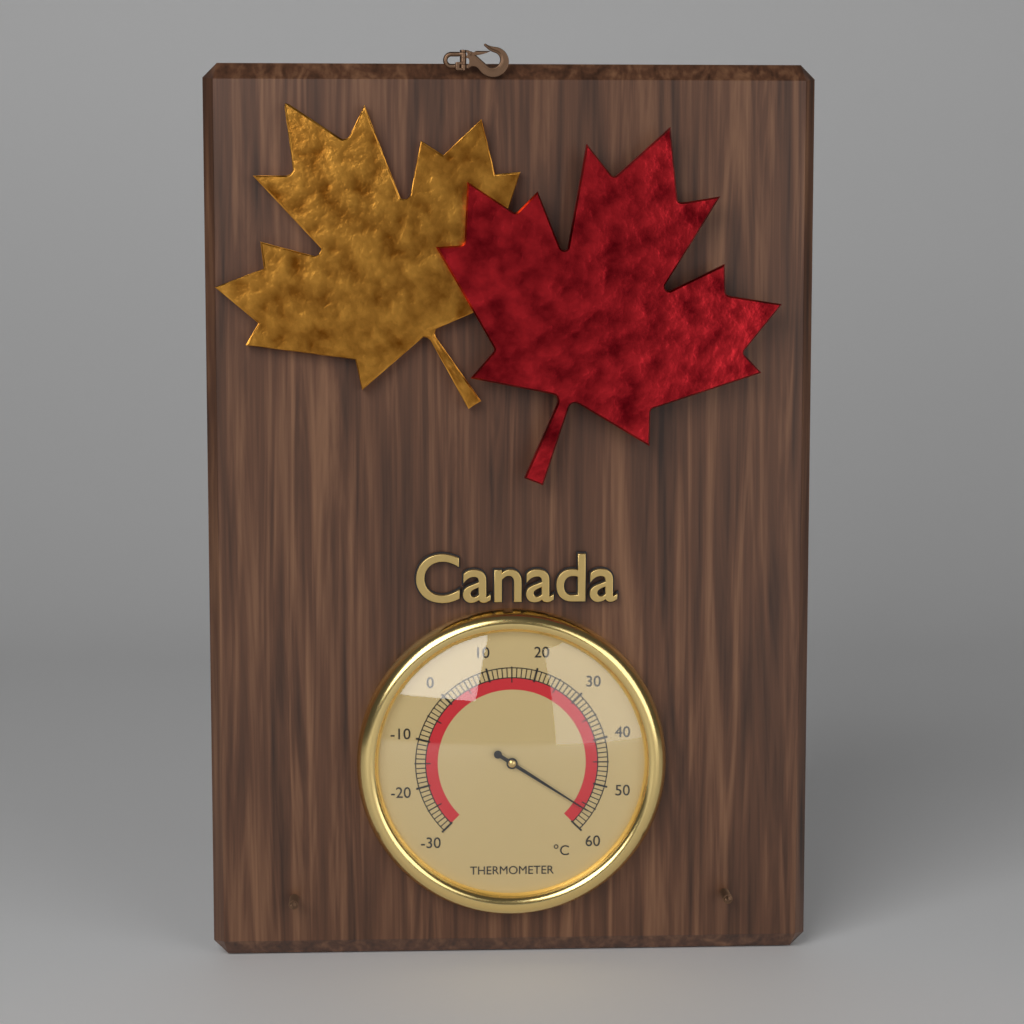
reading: 56 °C
